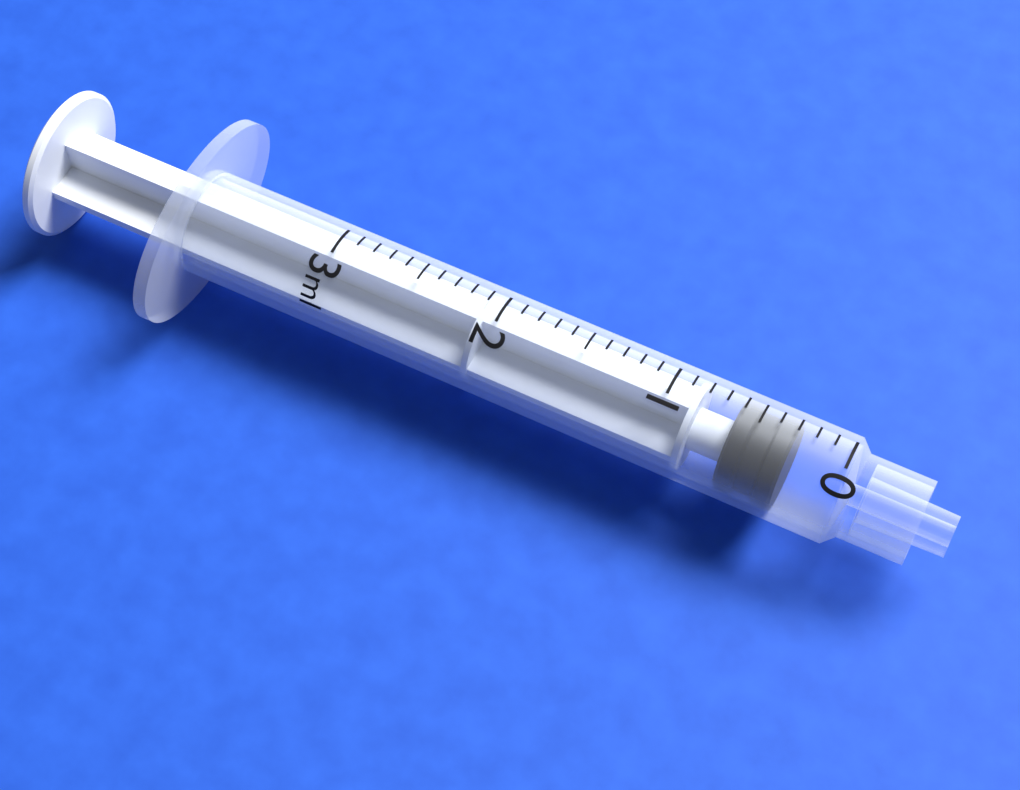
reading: 0.3 ml
